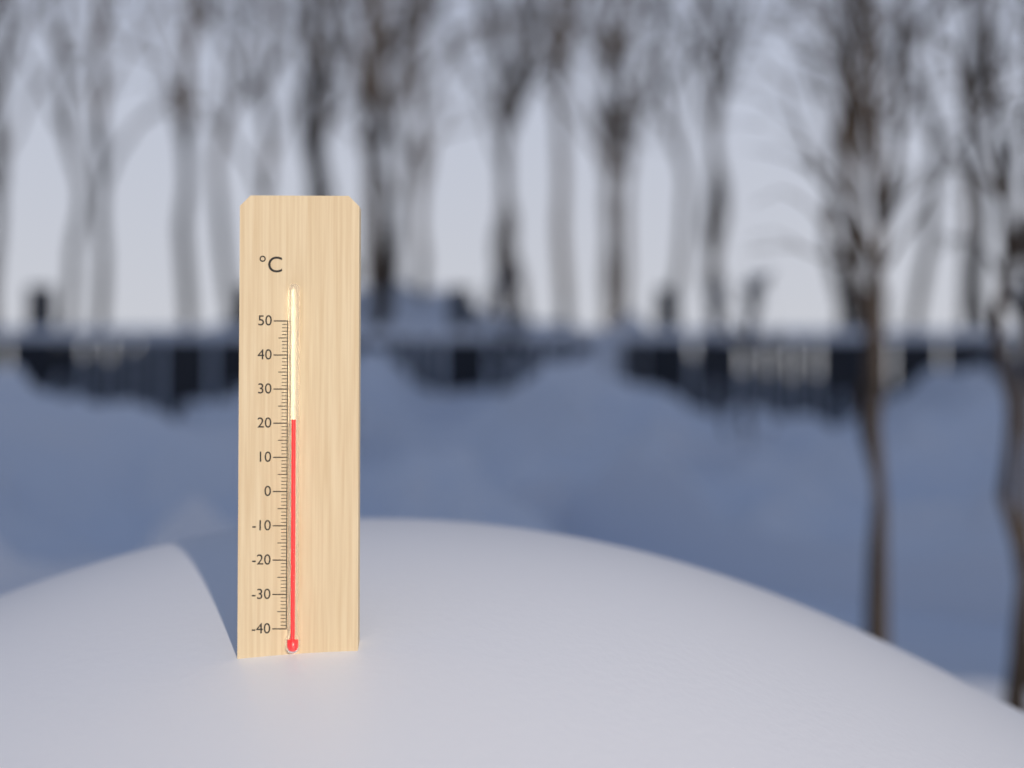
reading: 21 °C
